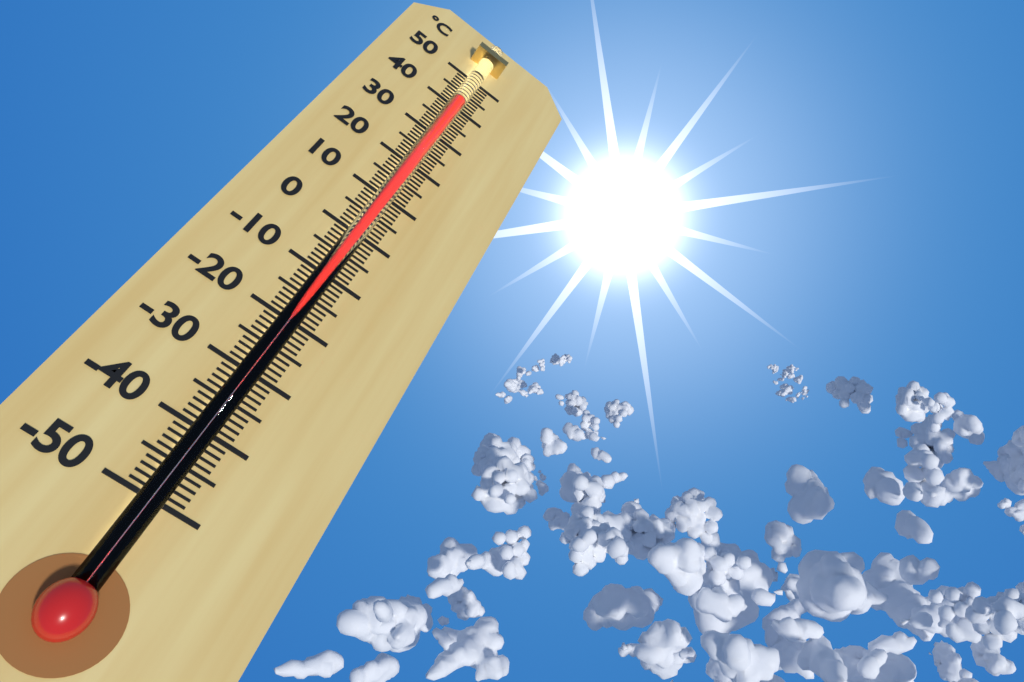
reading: 40 °C
